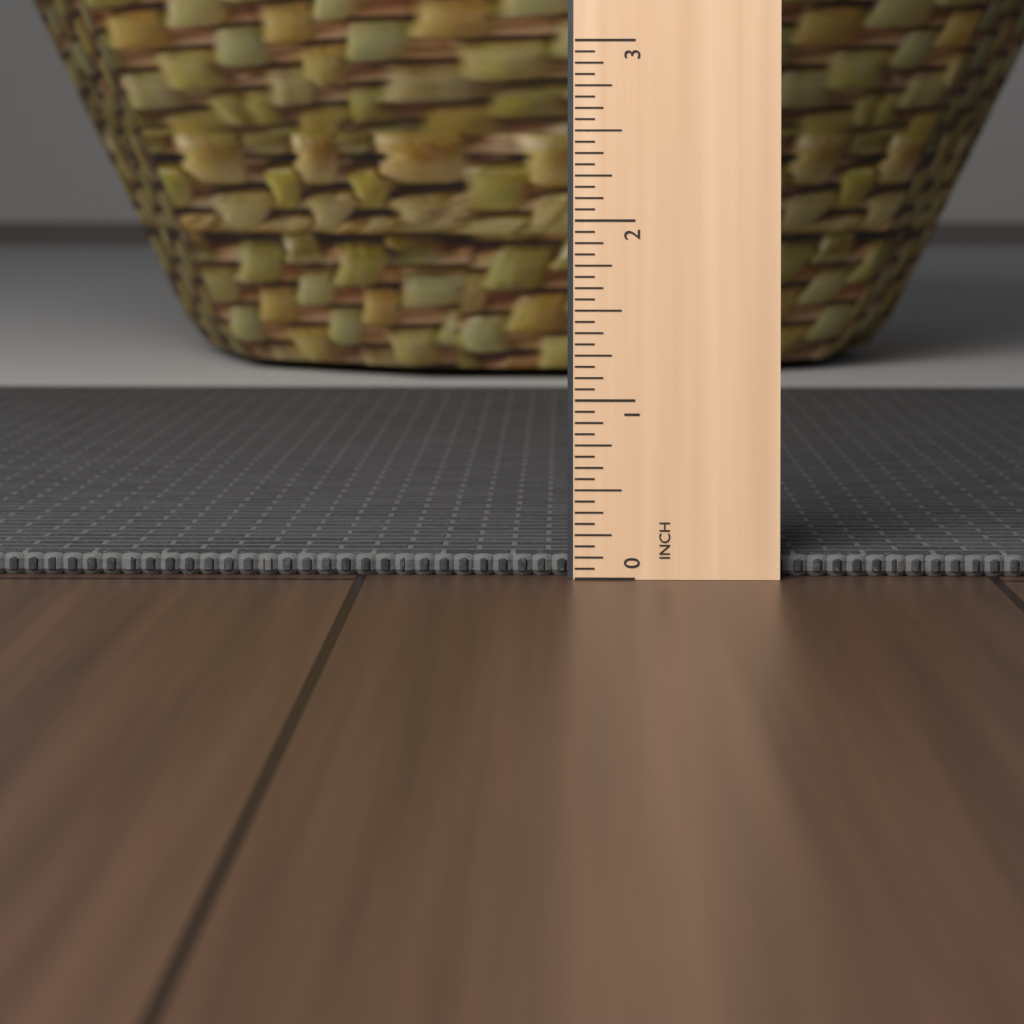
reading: 0.1250 in
